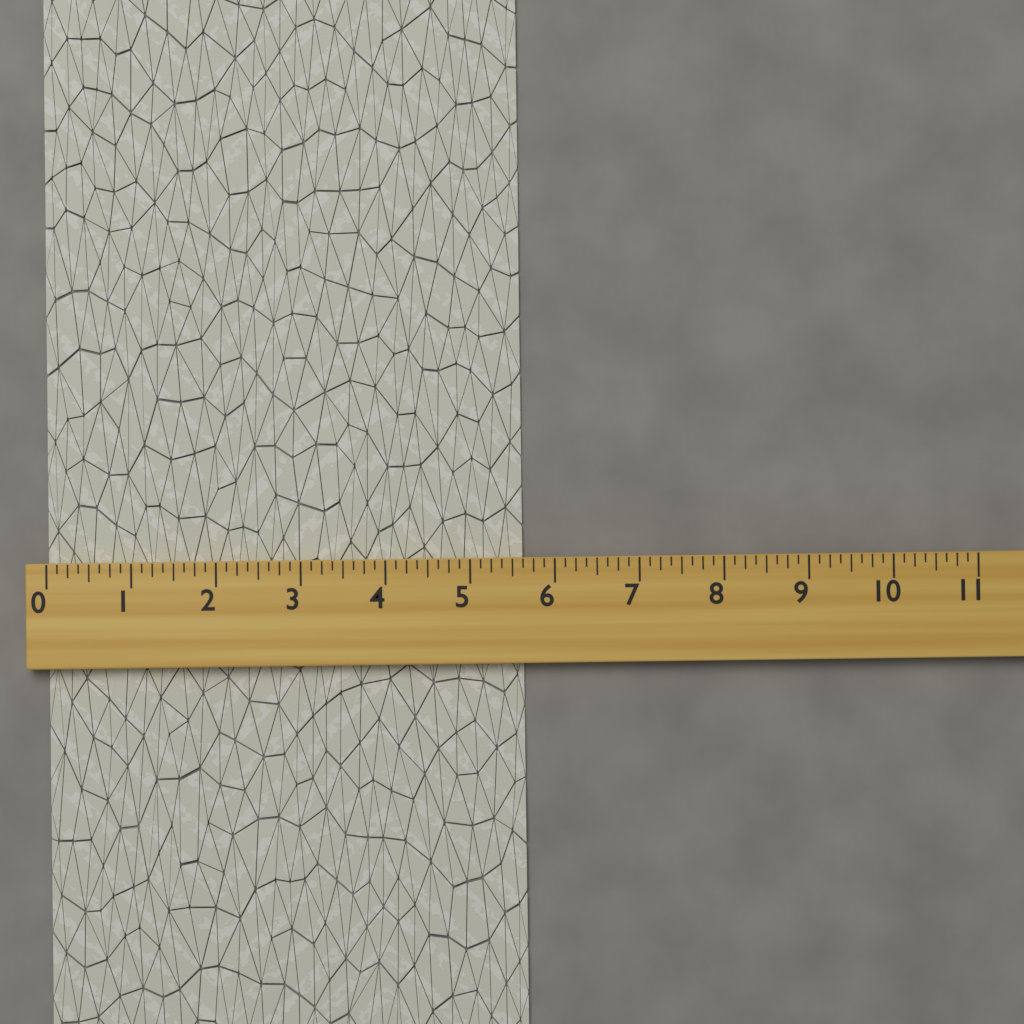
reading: 5.625 (no unit)
